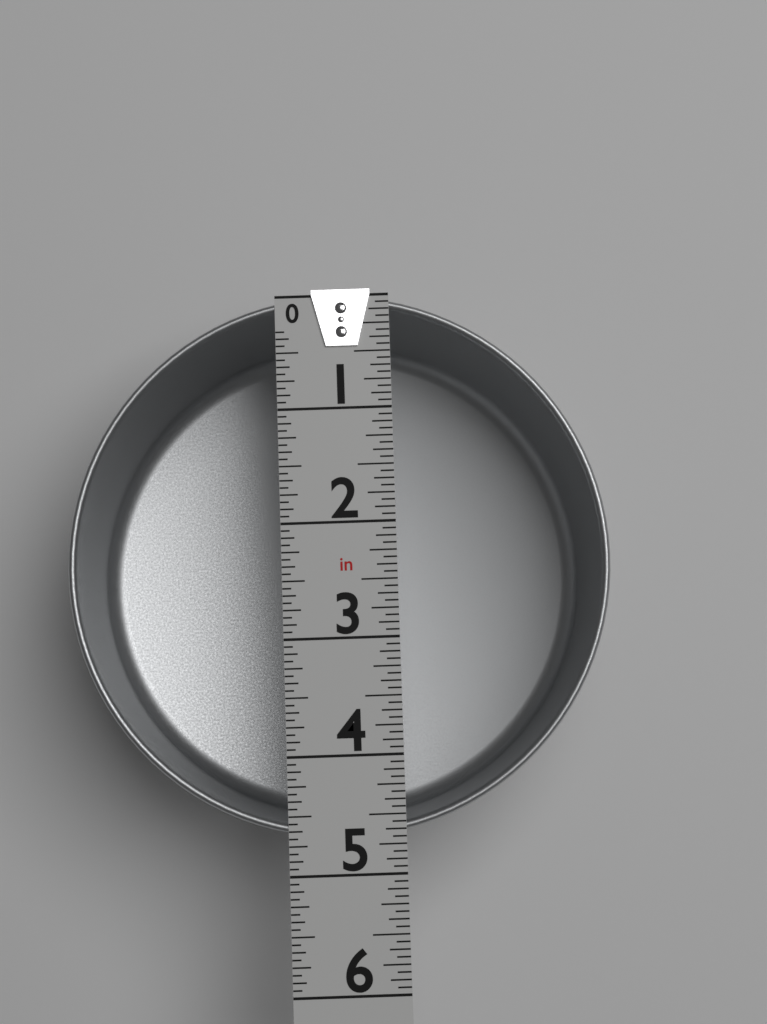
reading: 4.6875 in
